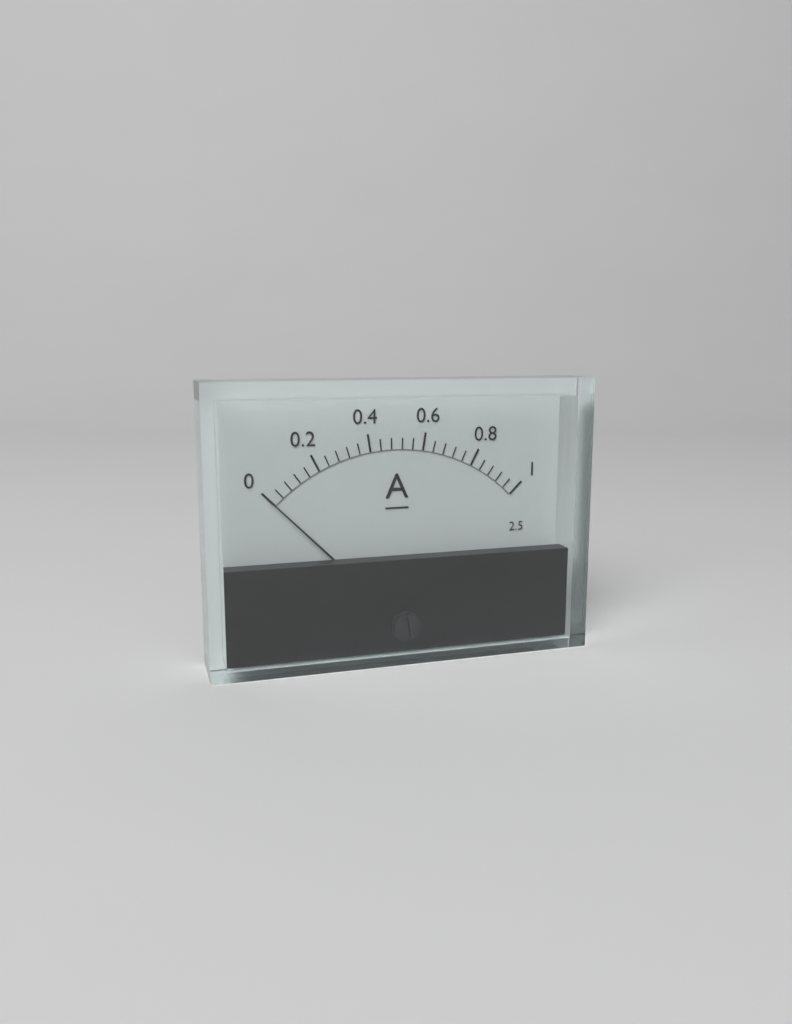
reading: 0.00 A
